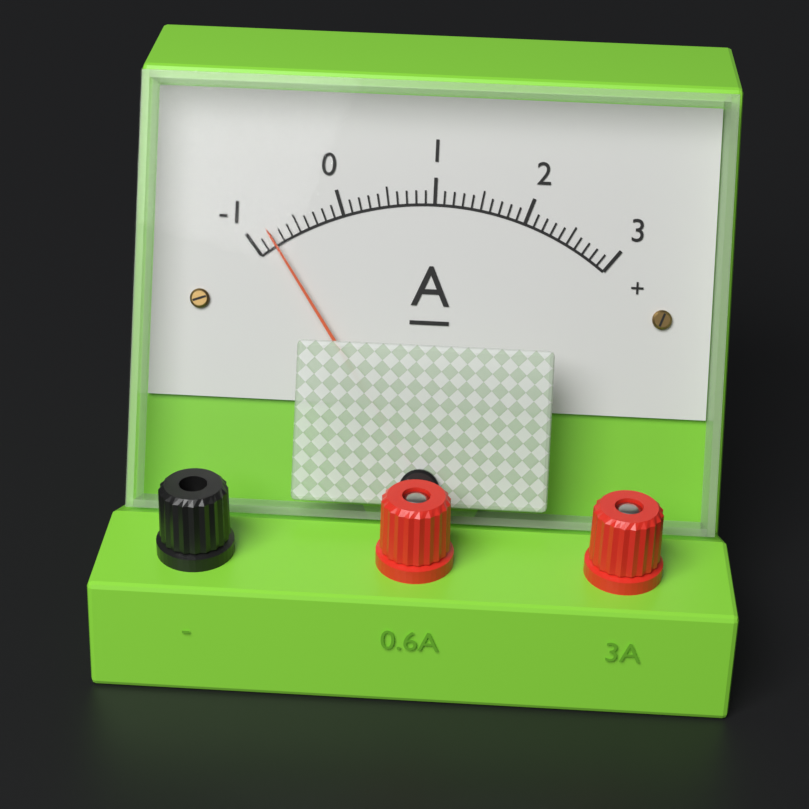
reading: -0.8 A
